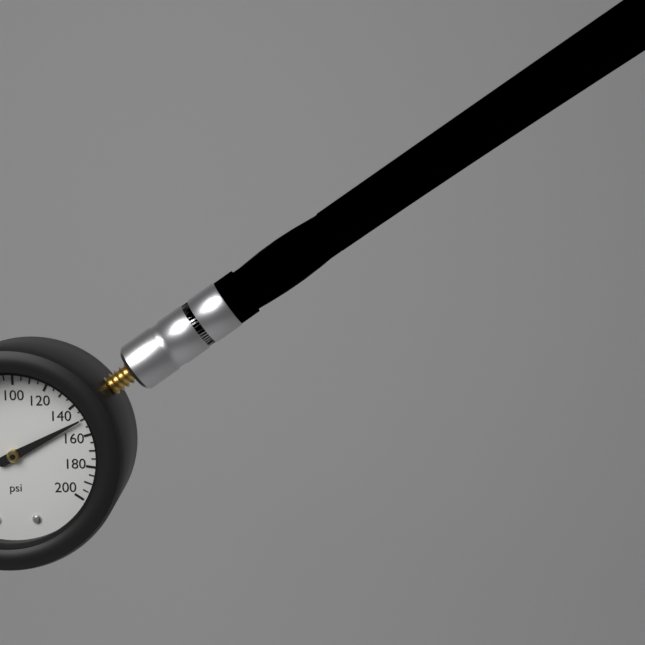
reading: 150 psi
